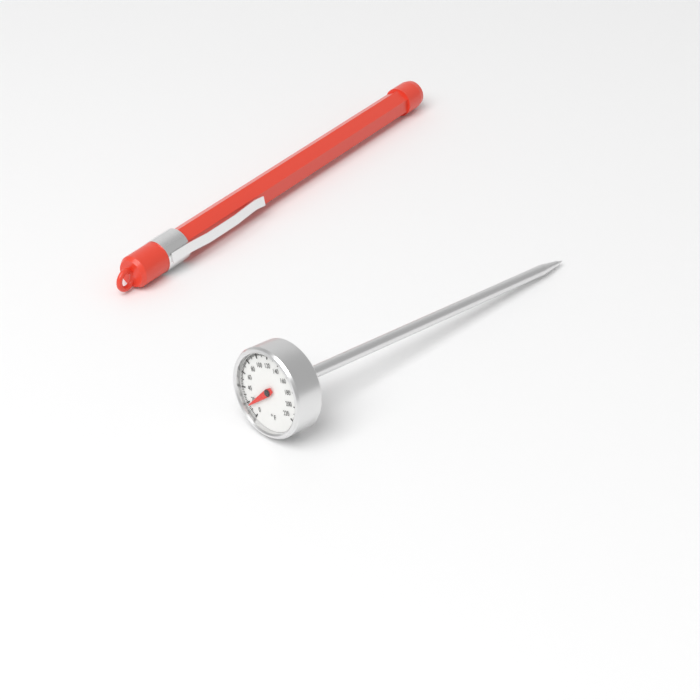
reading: 16 °F
